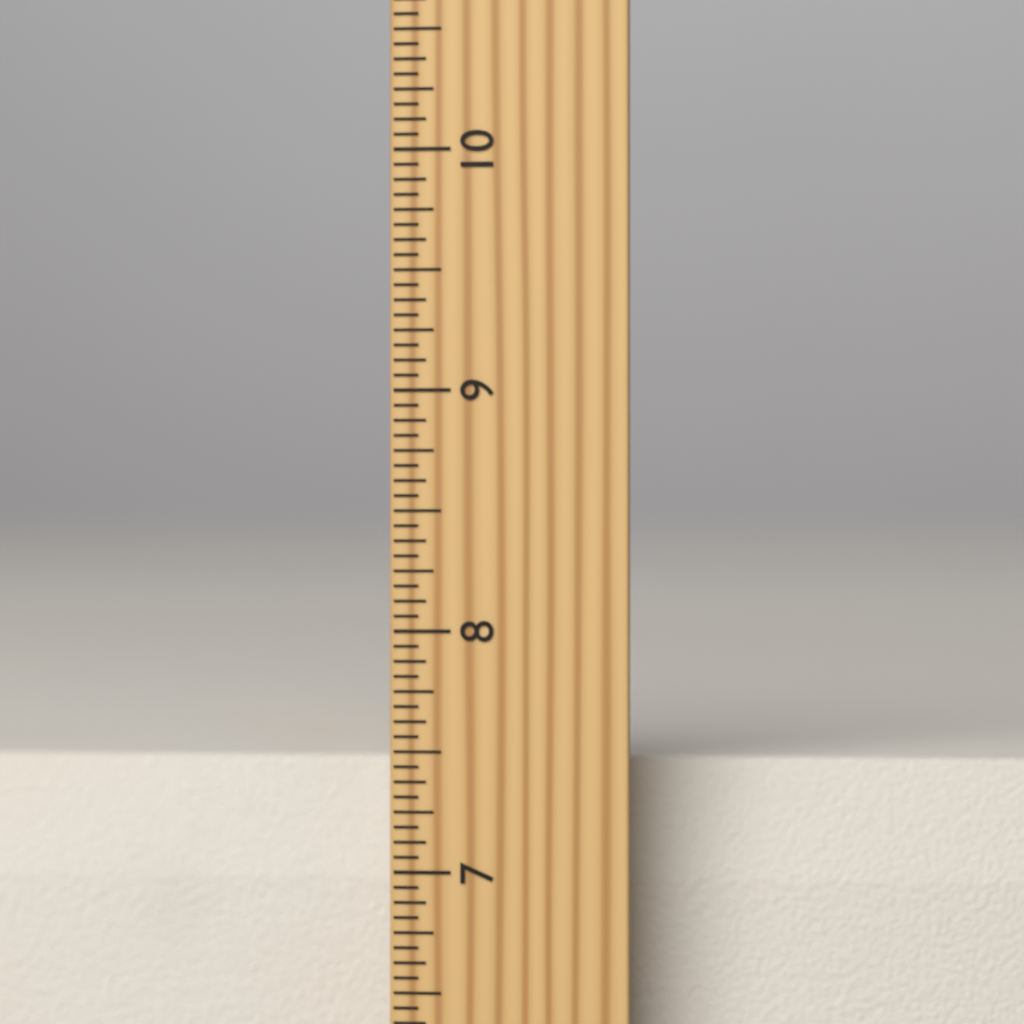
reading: 7.4375 inch
